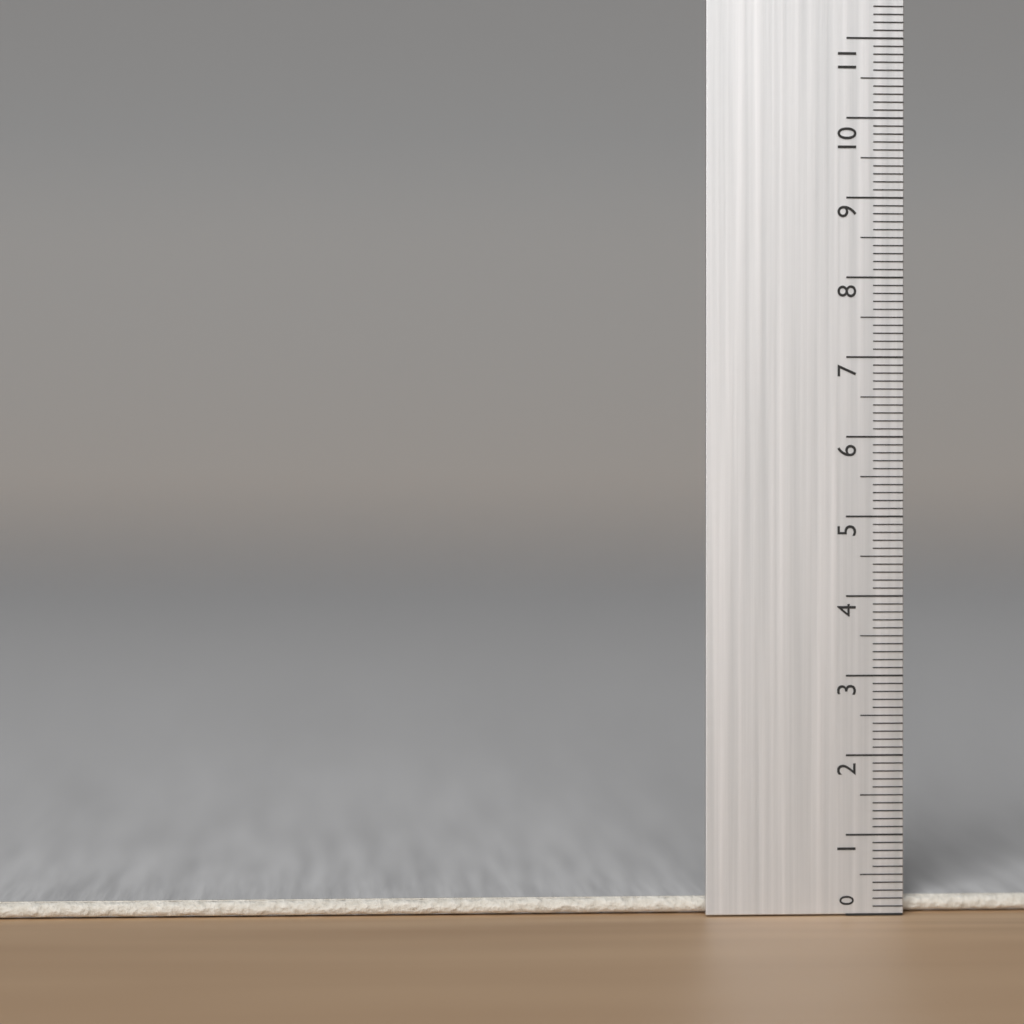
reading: 0.2 (no unit)
